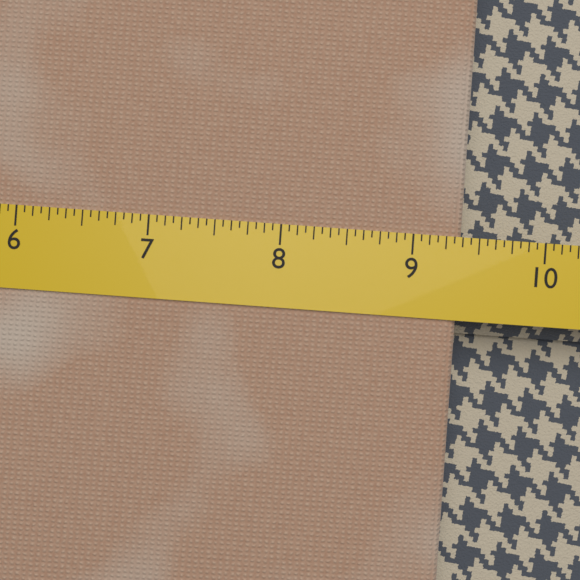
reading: 9.3750 (no unit)
